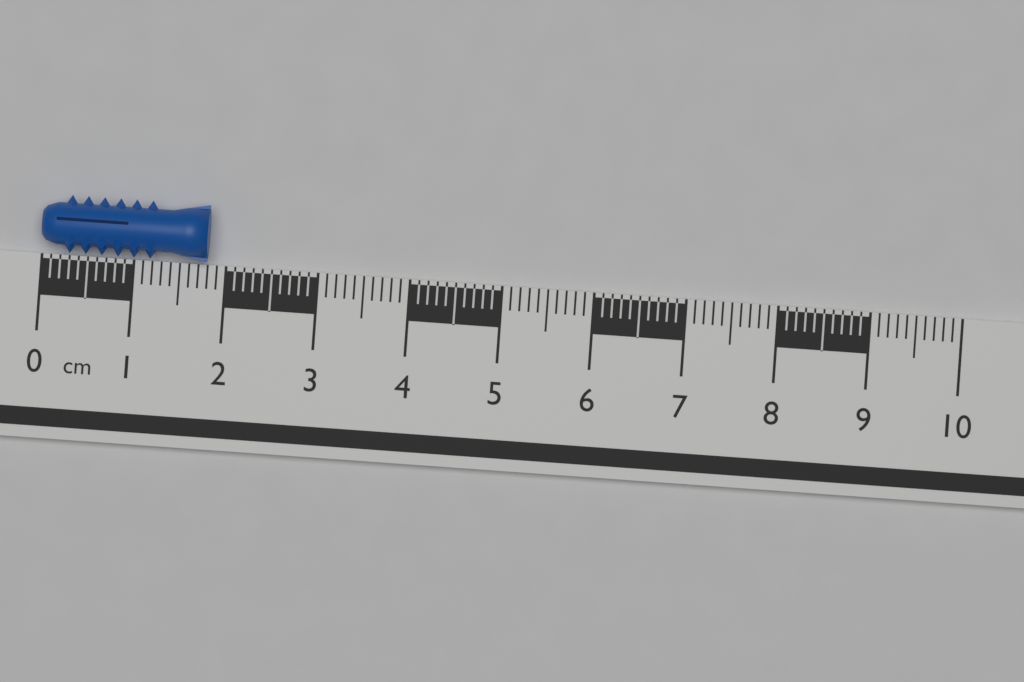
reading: 1.8 cm
